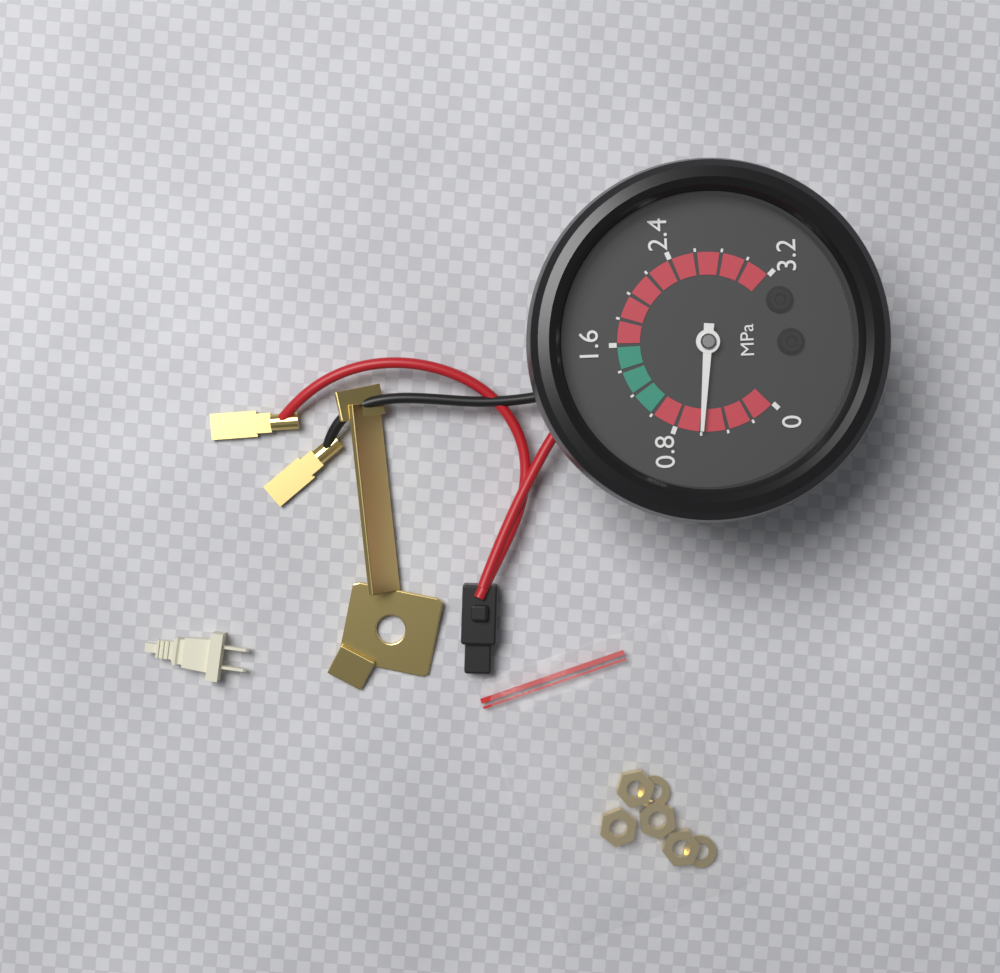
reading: 0.6 MPa
